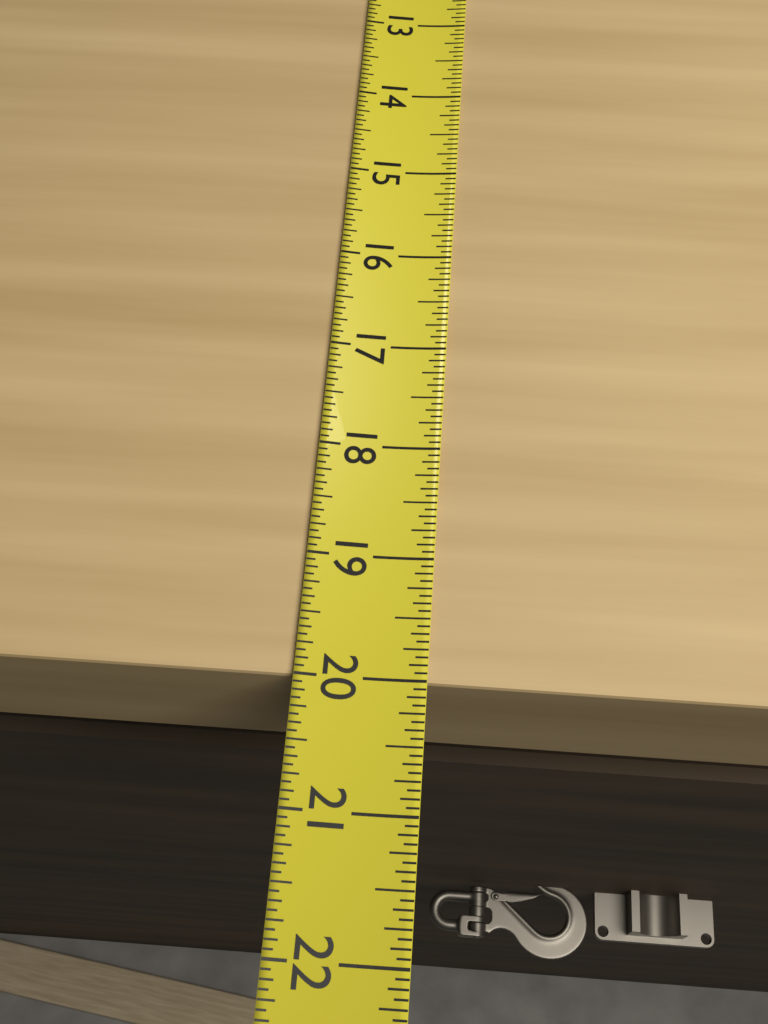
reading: 20.0000 (no unit)
